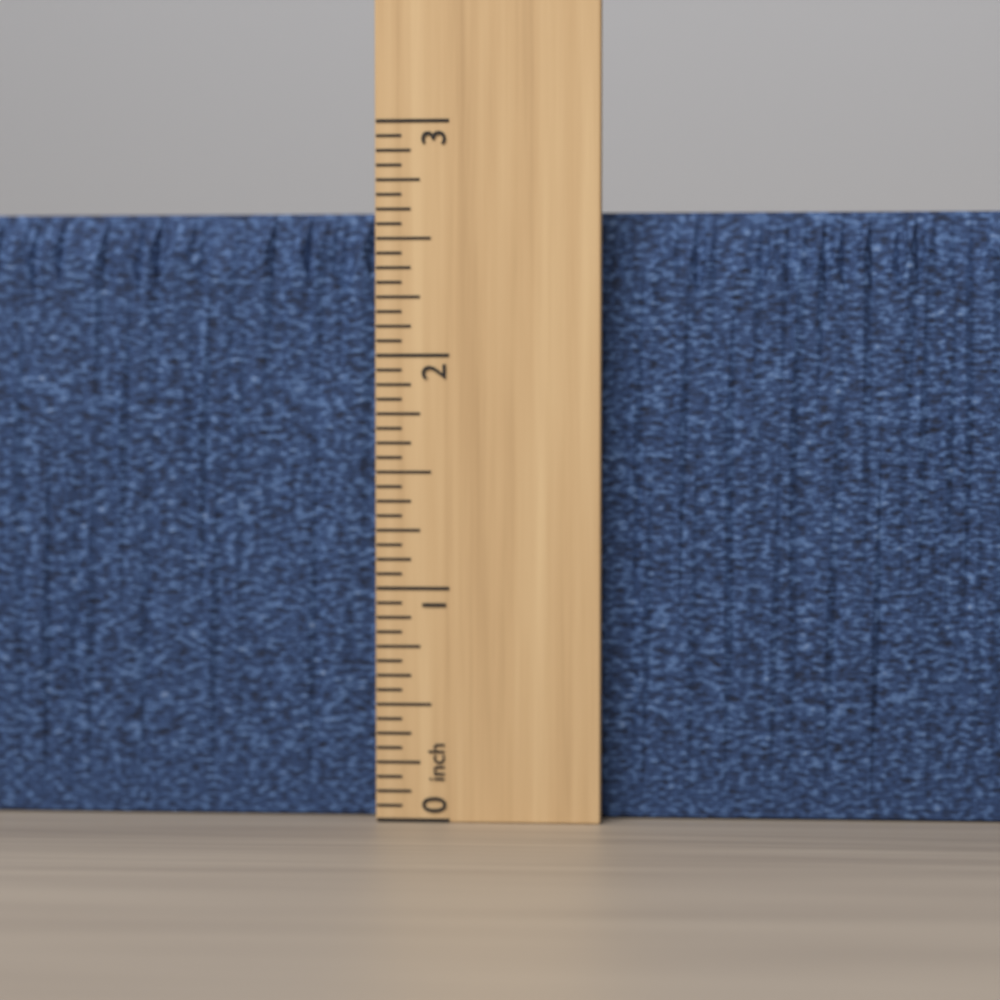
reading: 2.6250 inch
